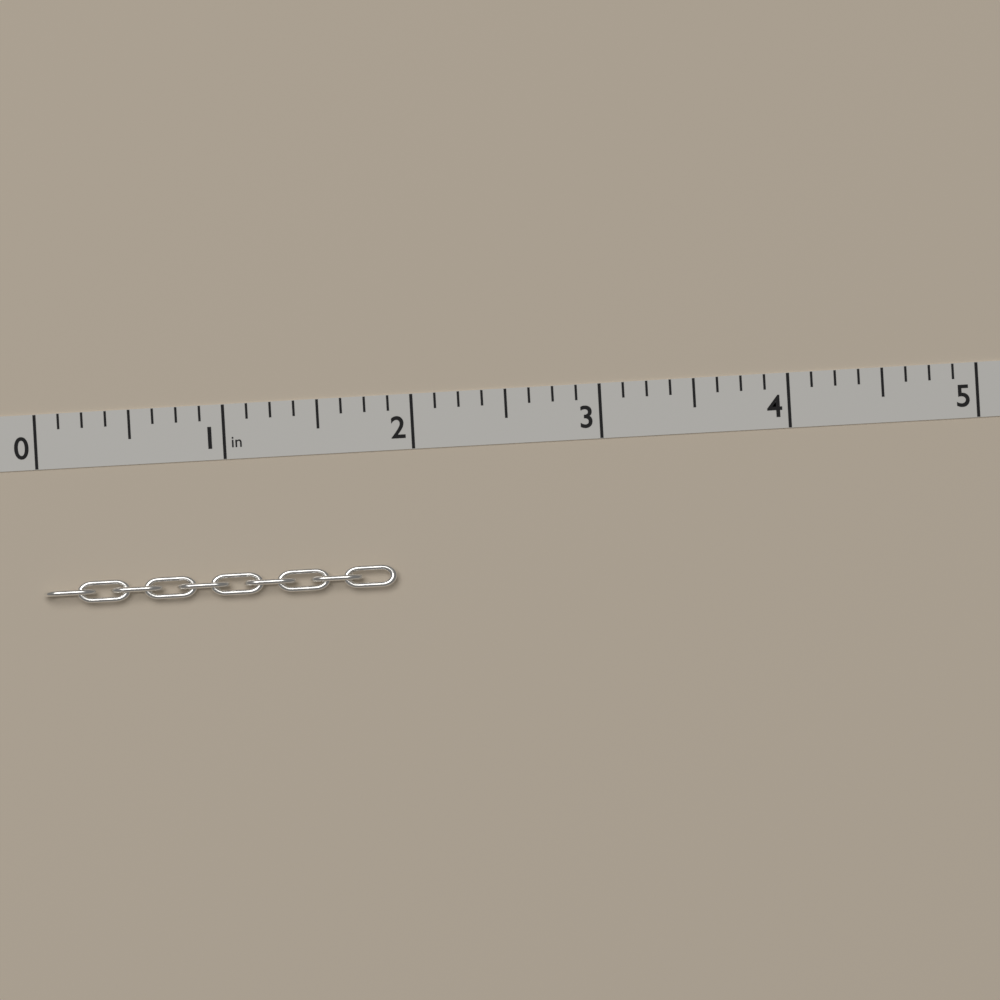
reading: 1.875 in
